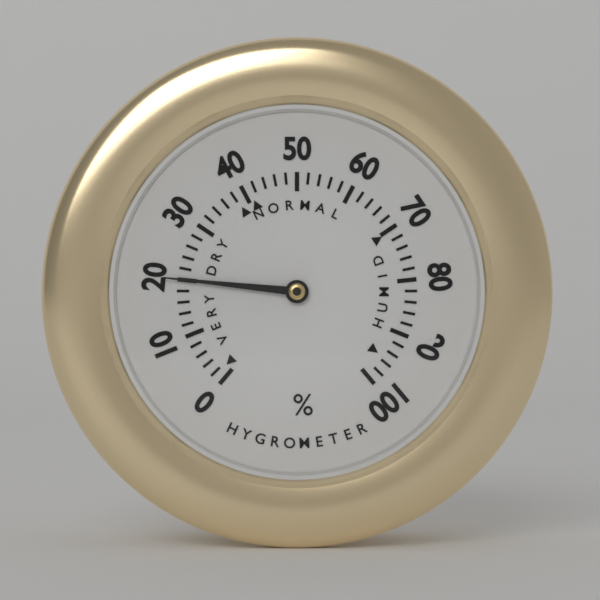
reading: 20 %
